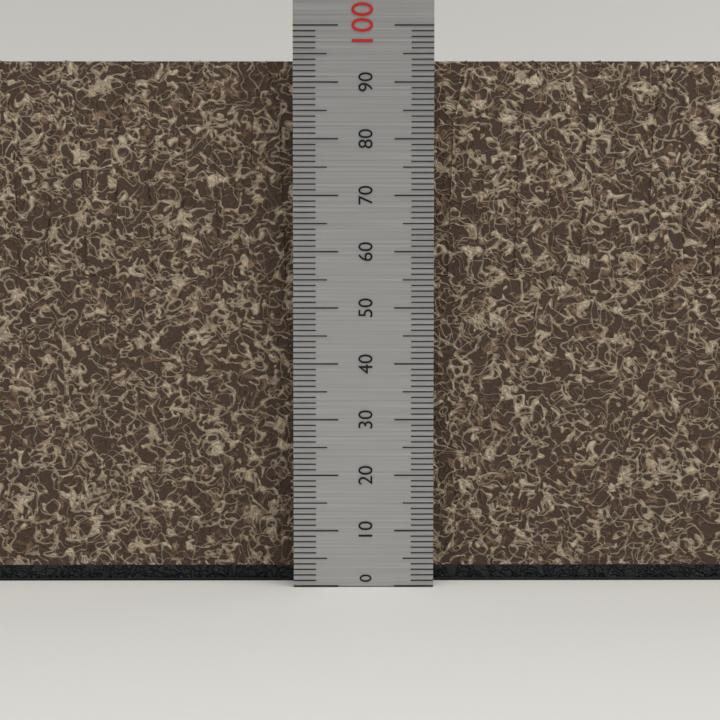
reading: 94 (no unit)
